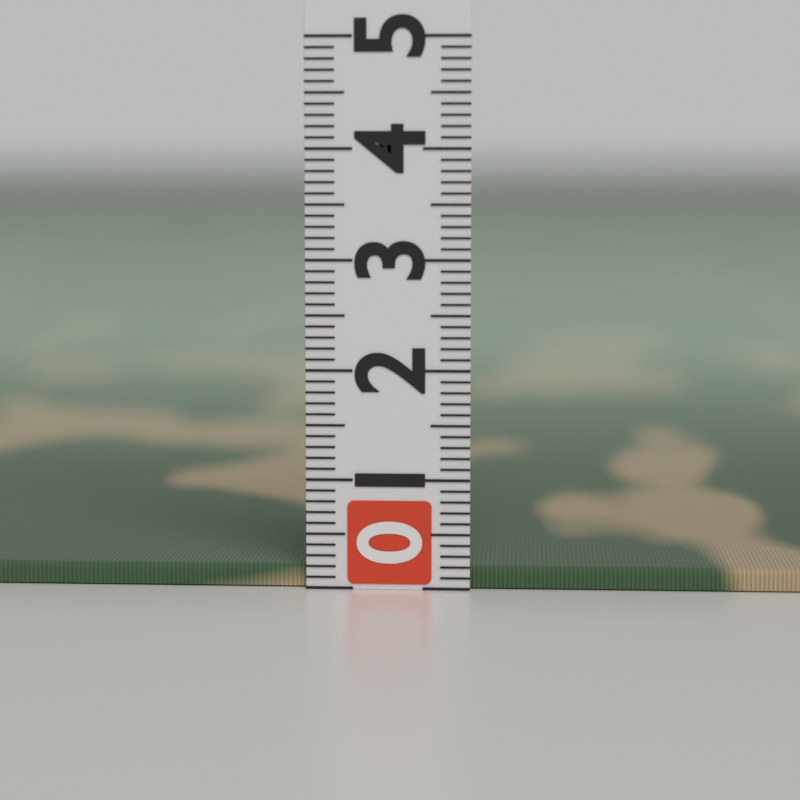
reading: 0.2 (no unit)
